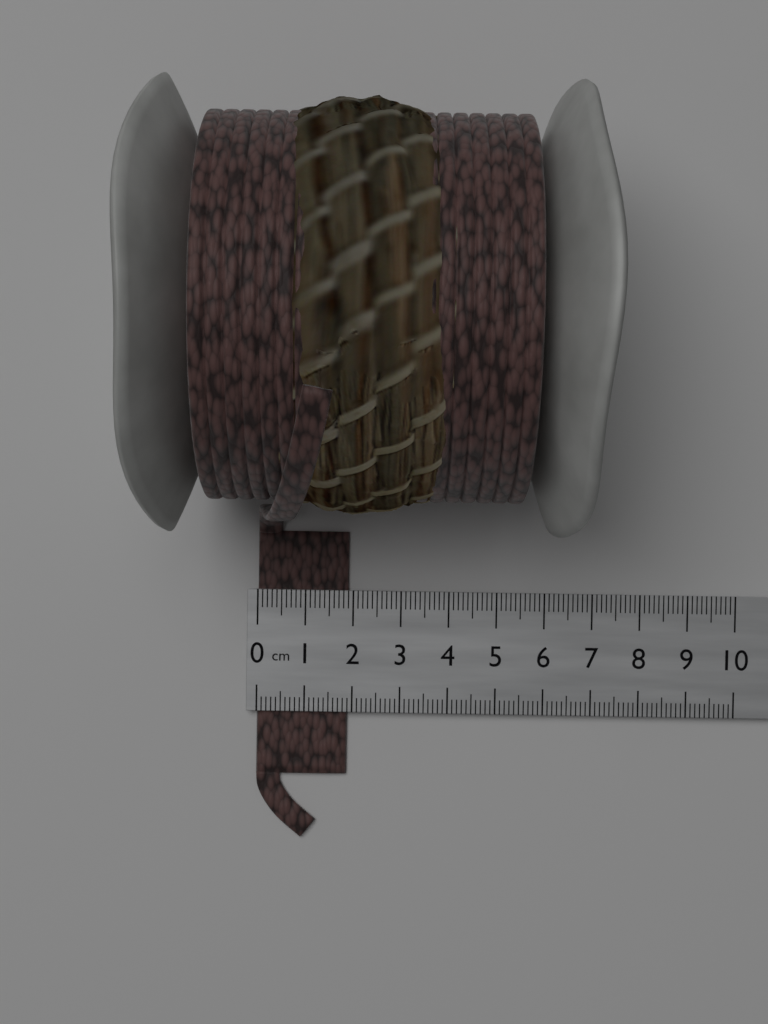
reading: 1.9 cm
